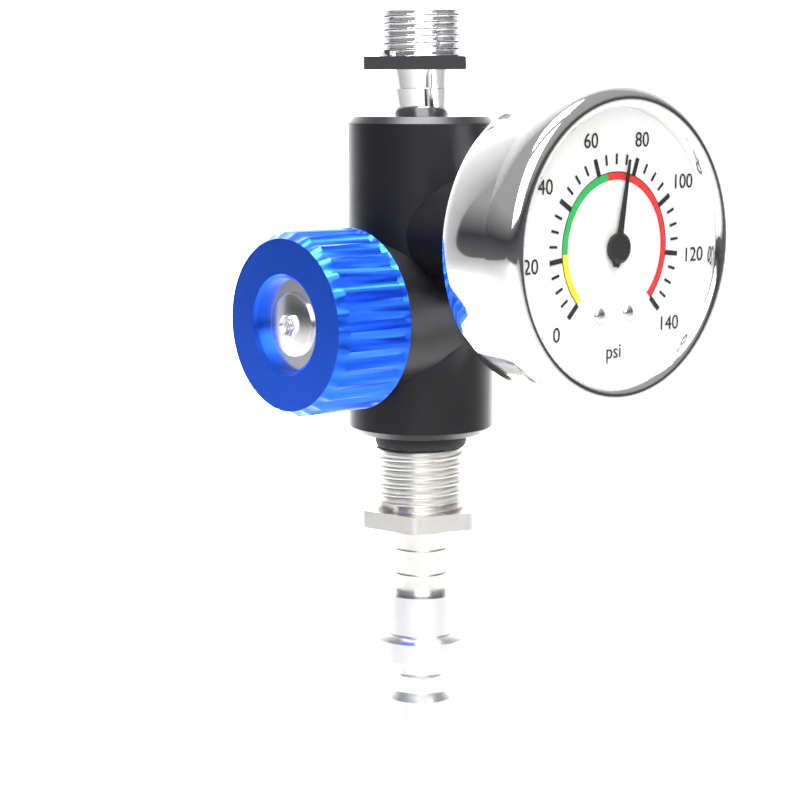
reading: 75 psi
